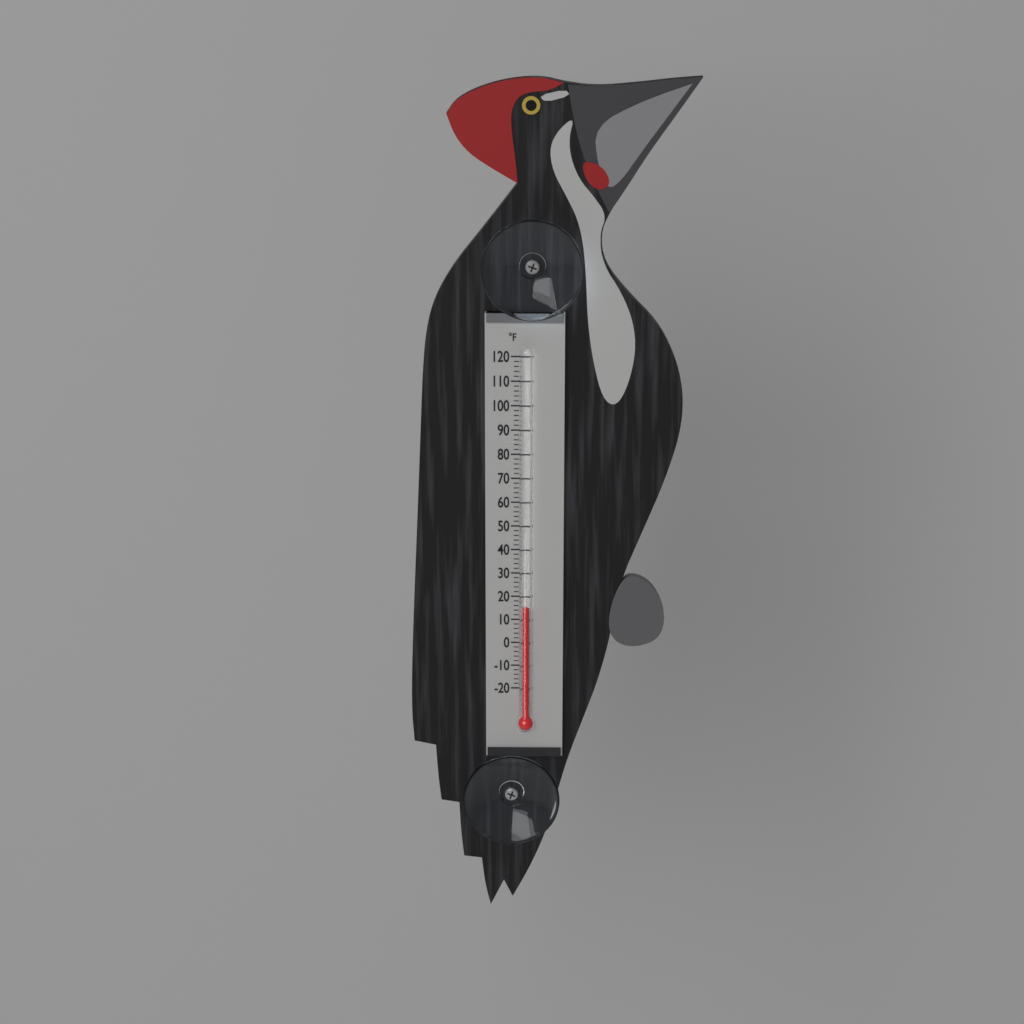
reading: 16 °F
